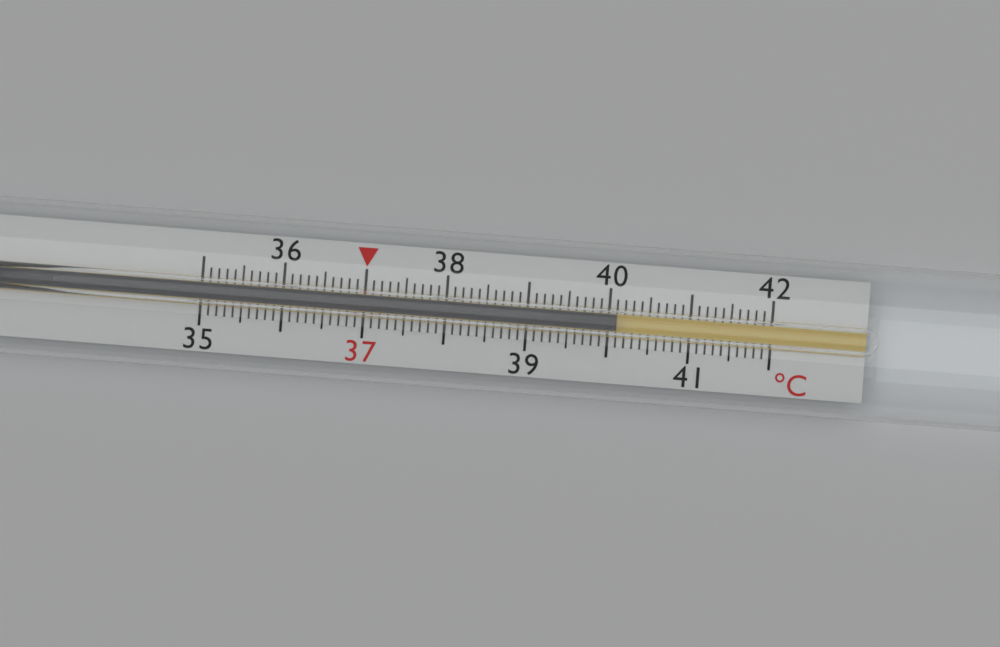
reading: 40.1 °C
